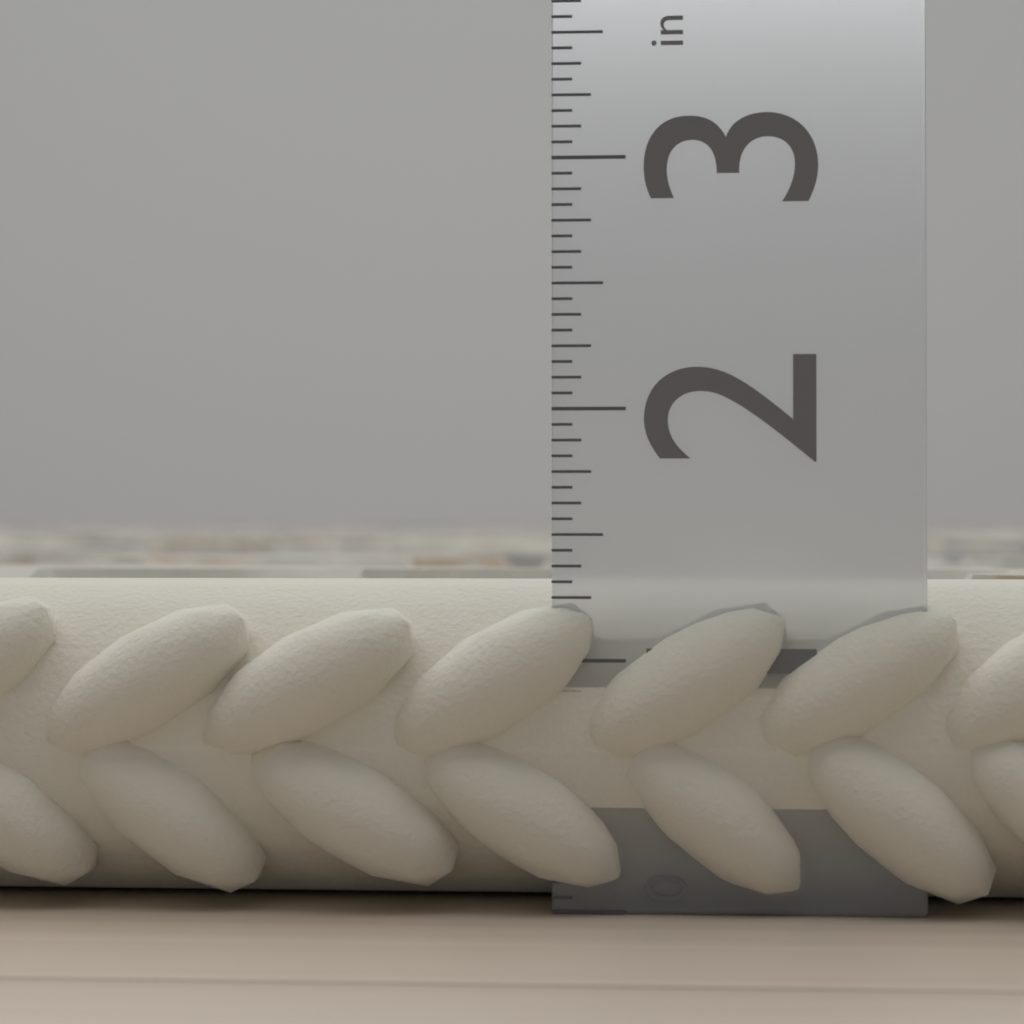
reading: 1.3125 in
